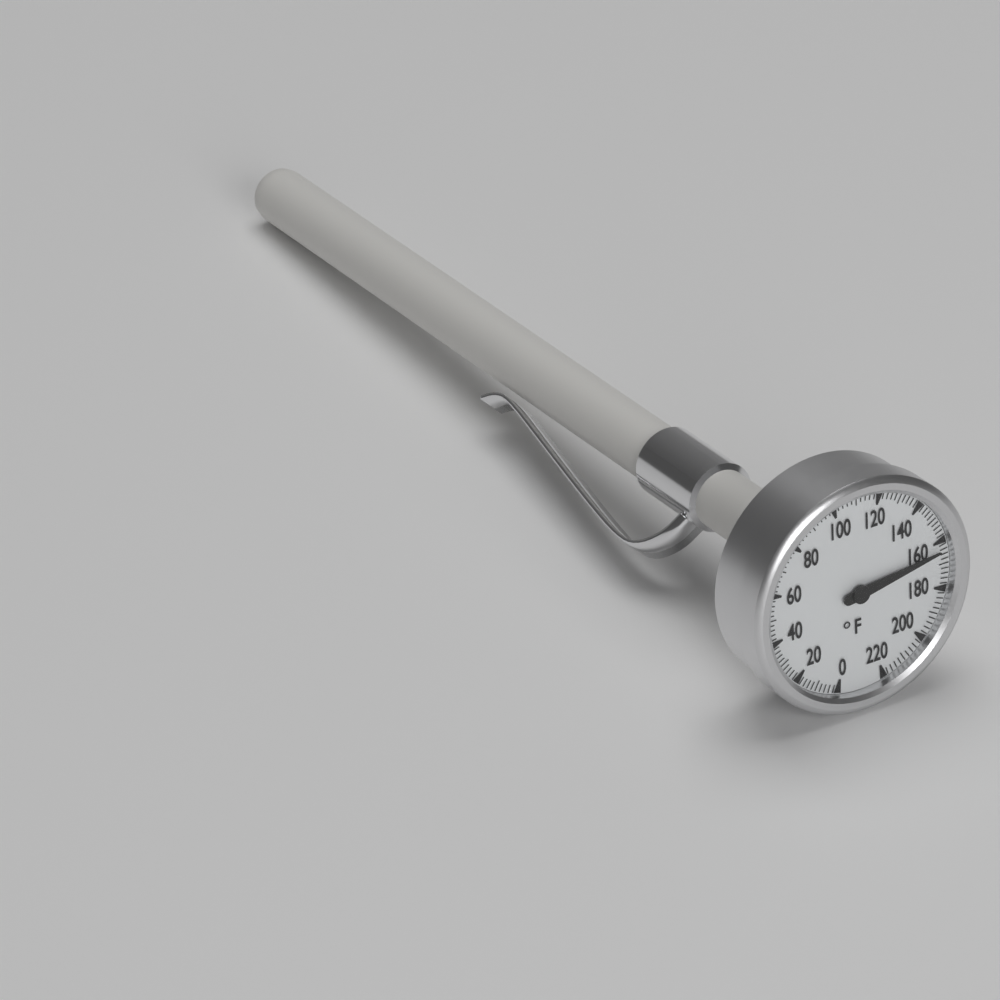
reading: 164 °F
